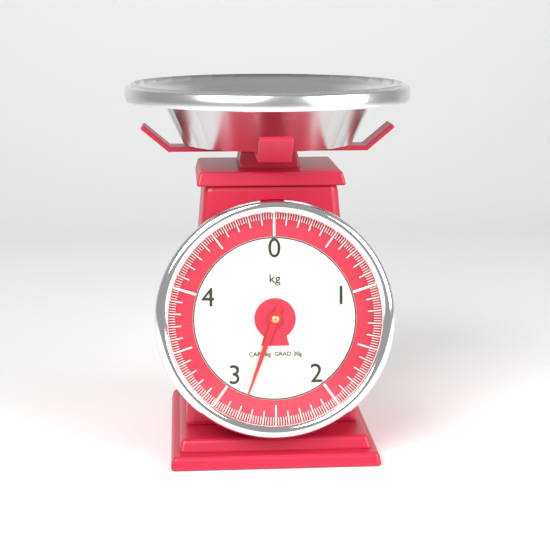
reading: 2.78 kg
